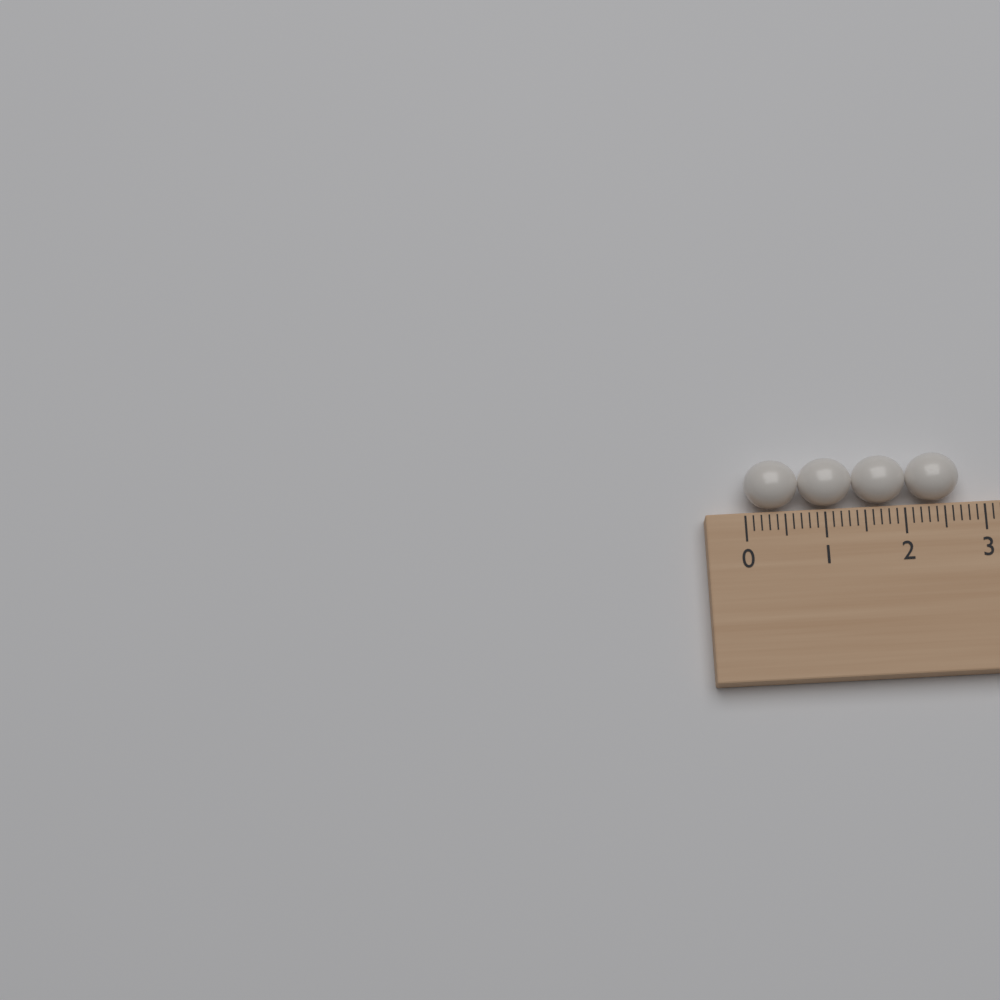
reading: 2.7 (no unit)
